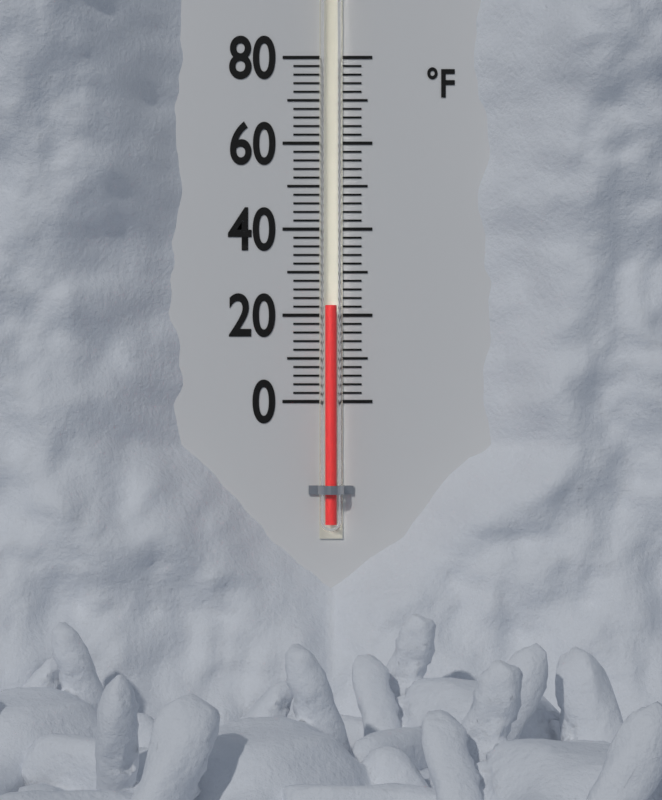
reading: 22 °F
